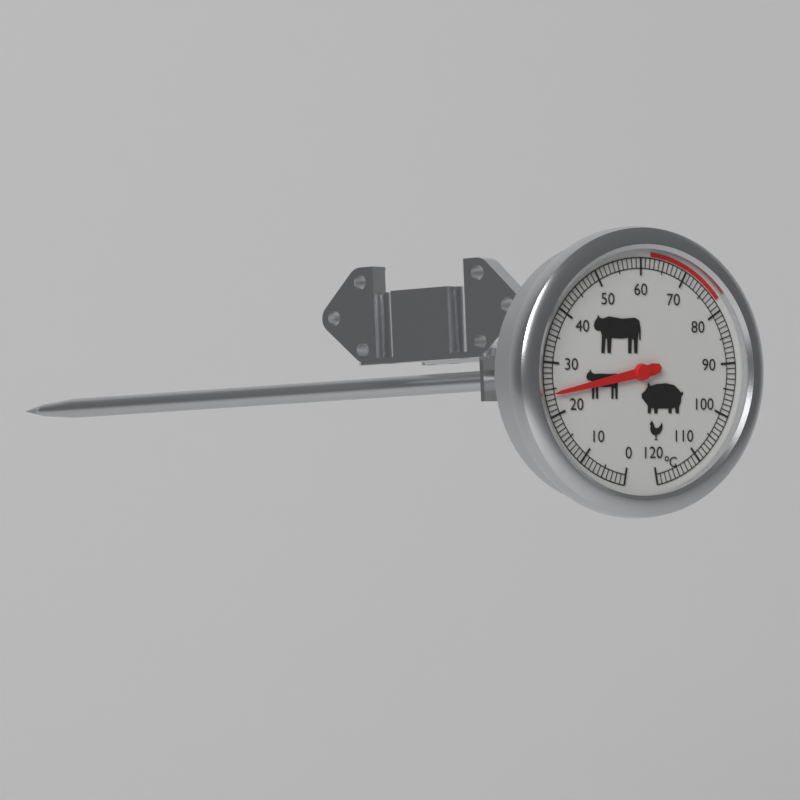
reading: 24 °C
